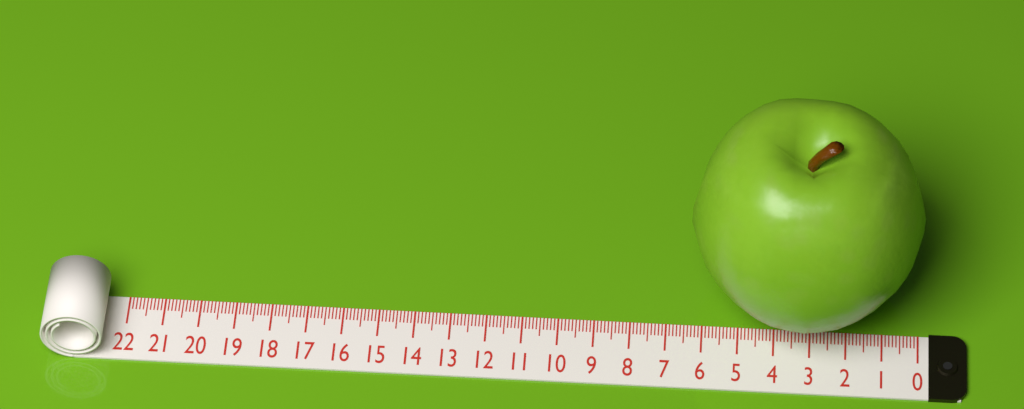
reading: 6.4 (no unit)
